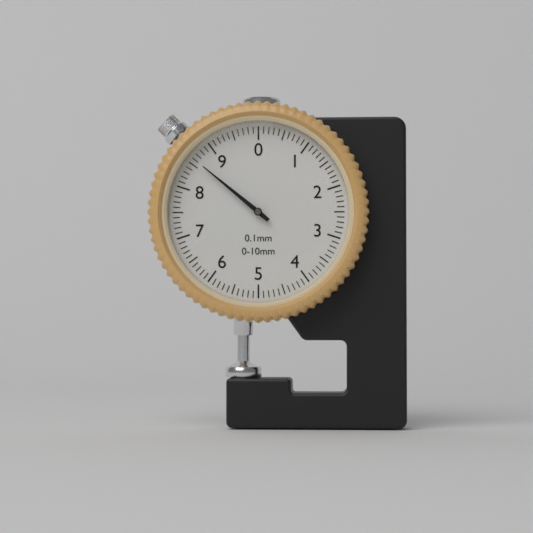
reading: 8.6 mm
